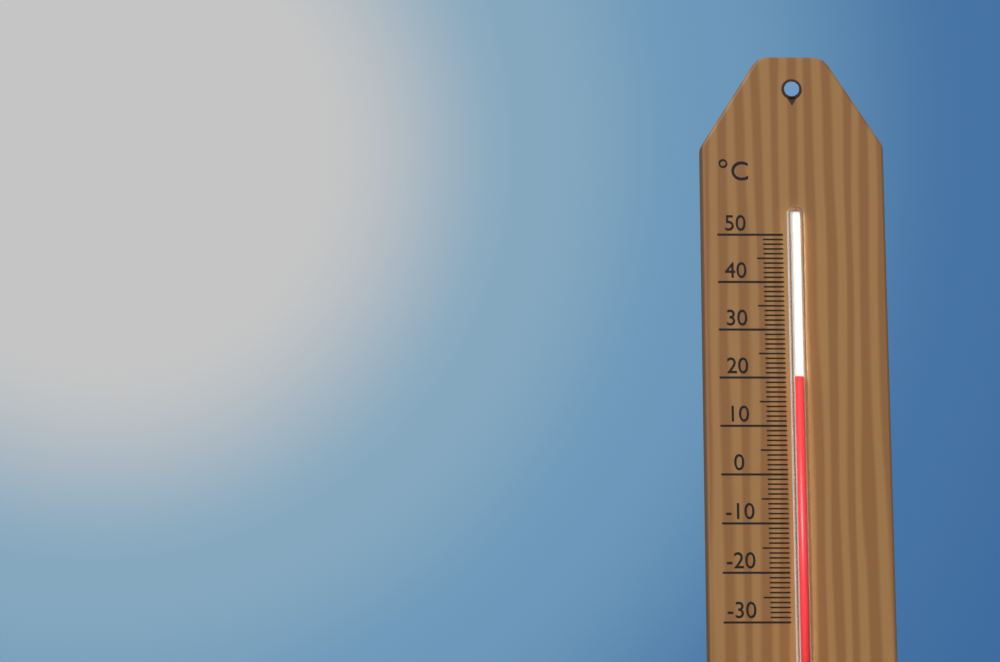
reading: 20 °C
